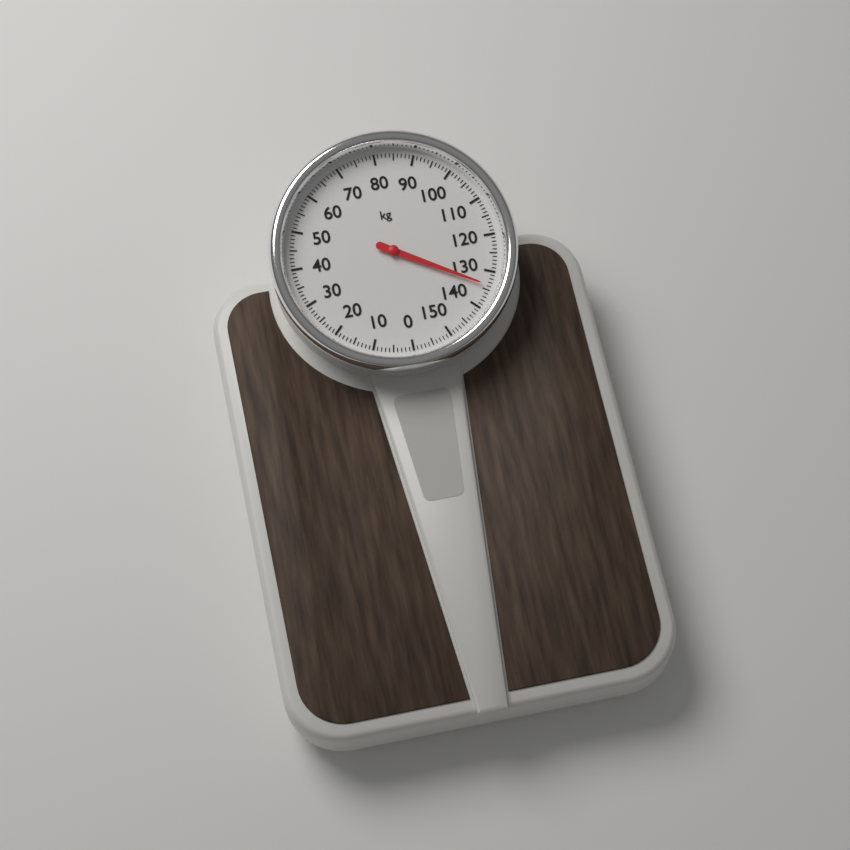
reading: 134 kg
